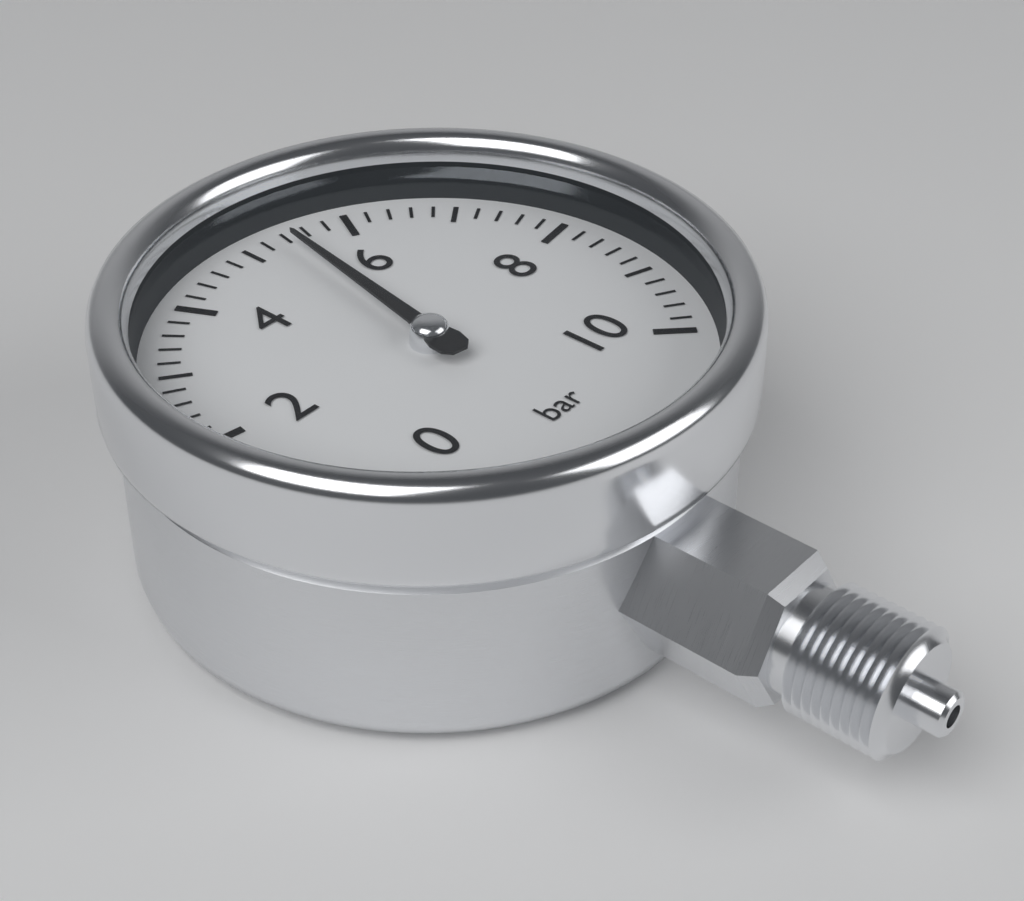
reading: 5.4 bar
